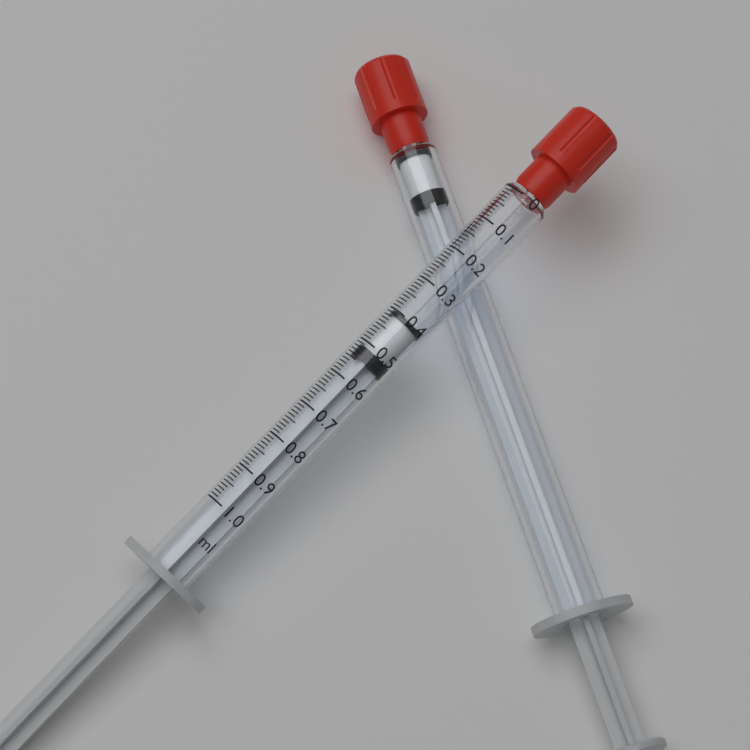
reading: 0.40 ml
